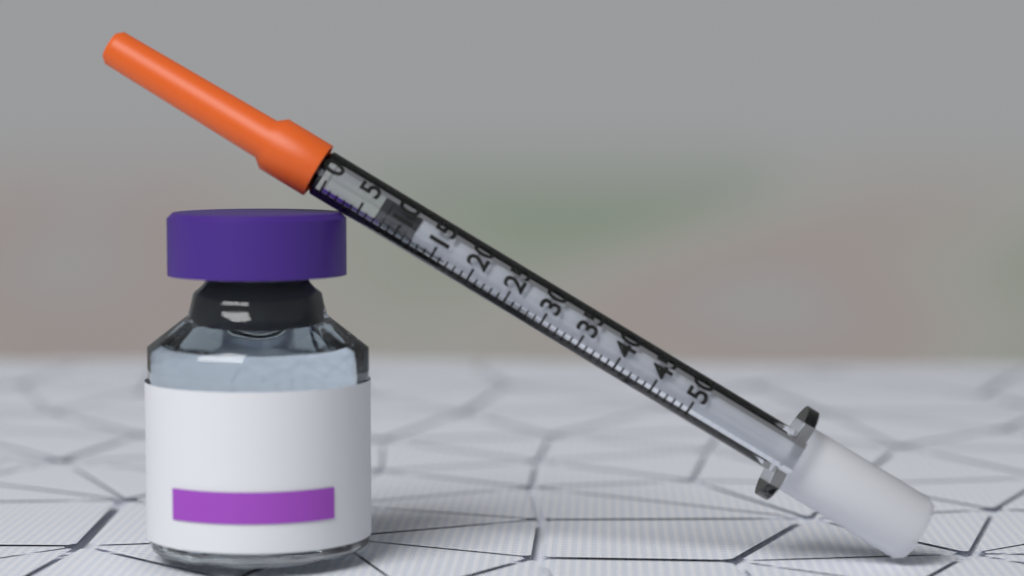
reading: 7 (no unit)
